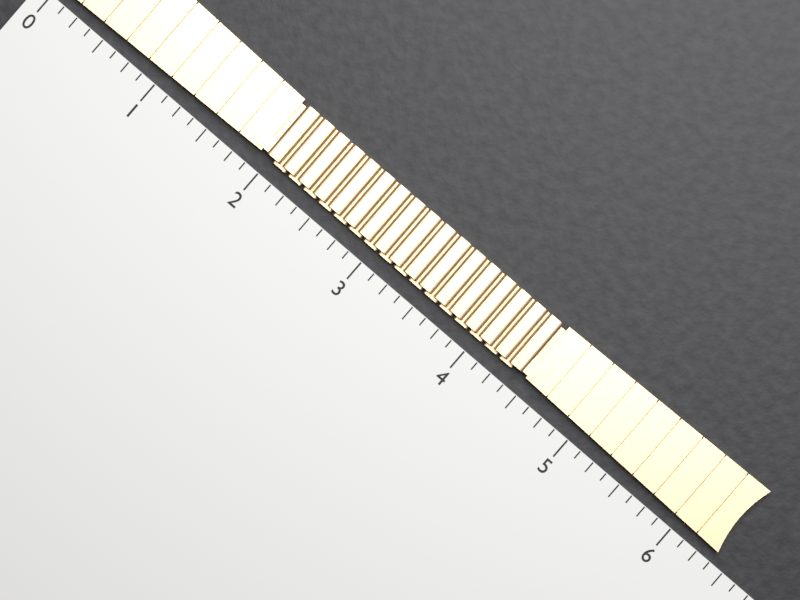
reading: 6.375 (no unit)
